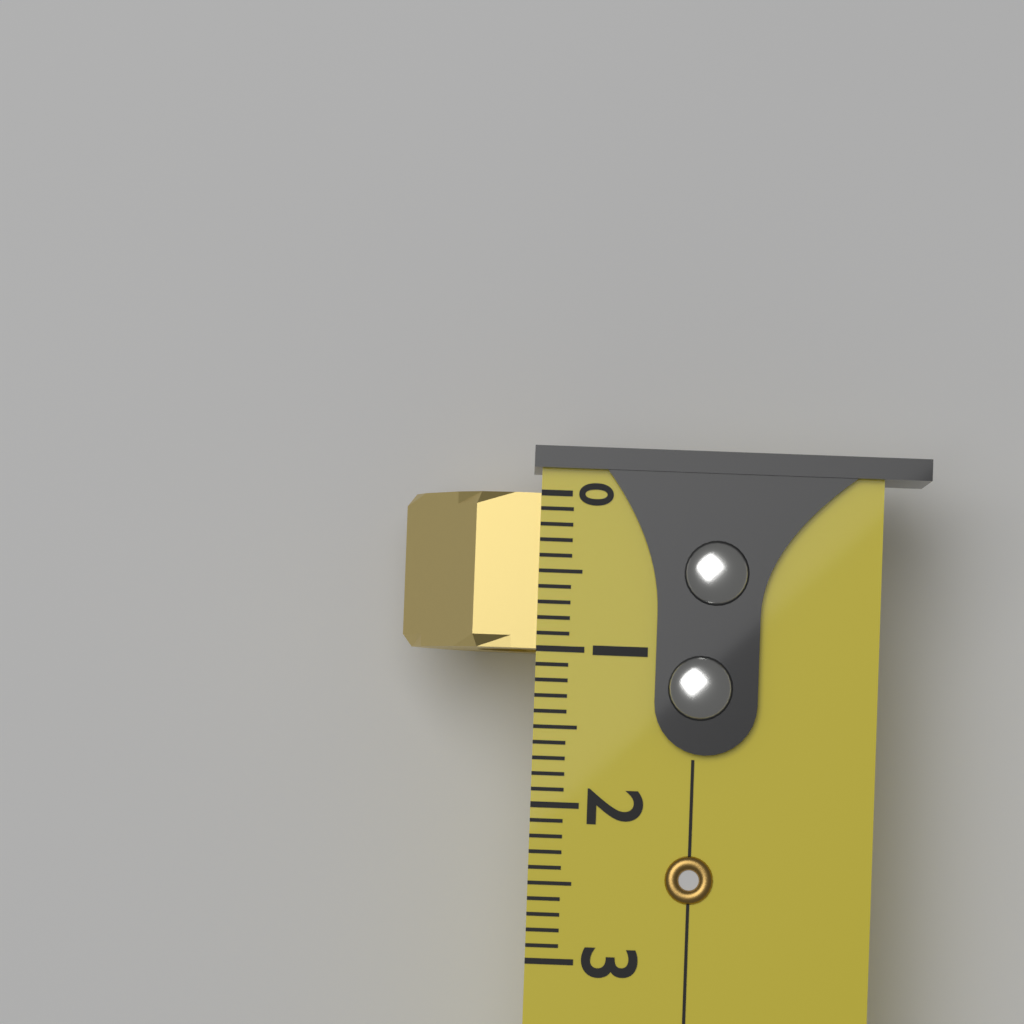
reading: 1.0 (no unit)
